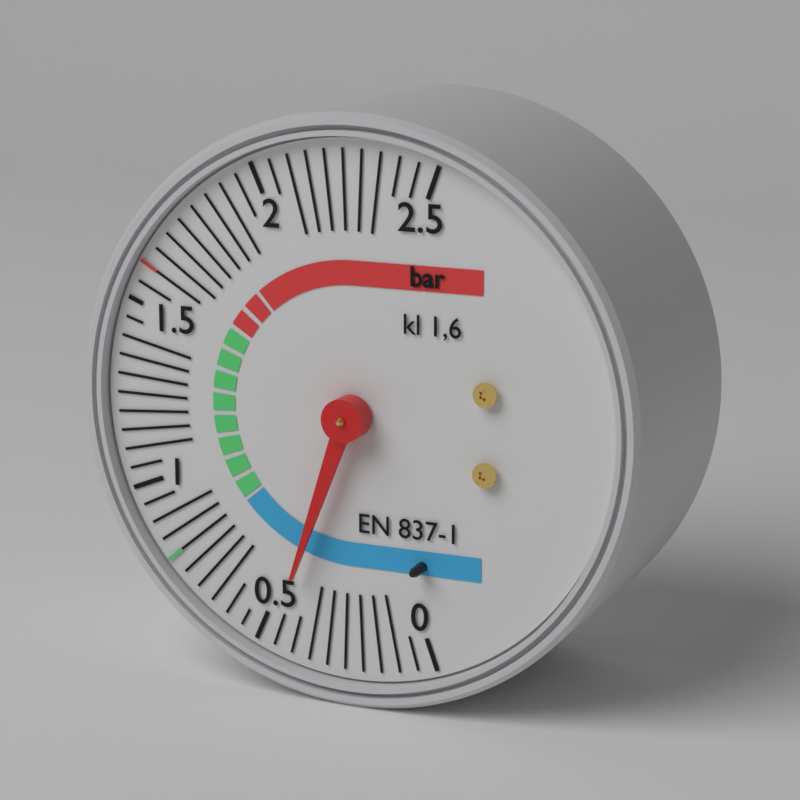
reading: 0.45 bar
